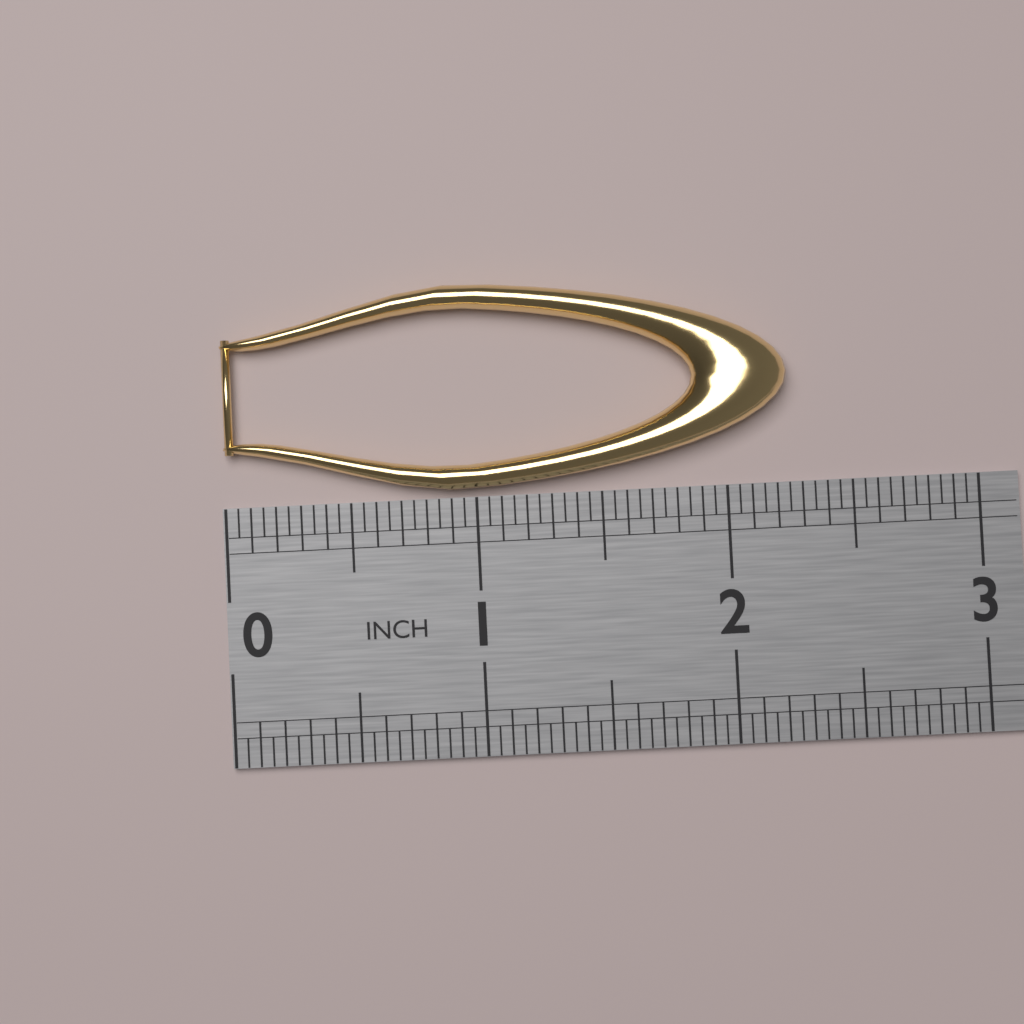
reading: 2.25 in
